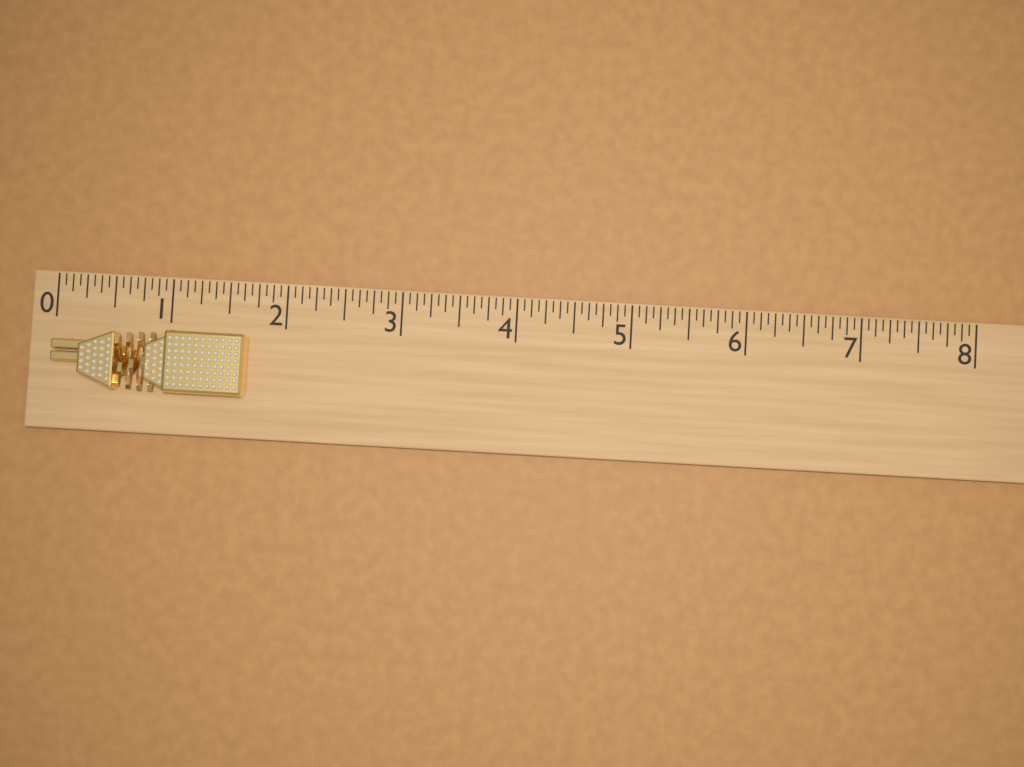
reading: 1.6875 (no unit)
